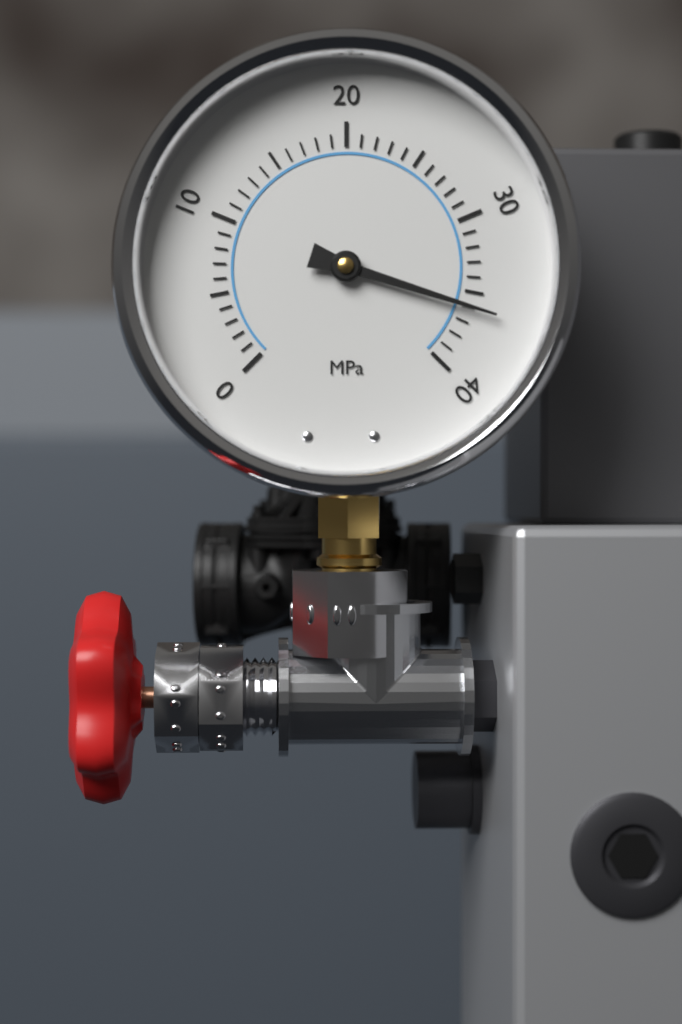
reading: 36 MPa
